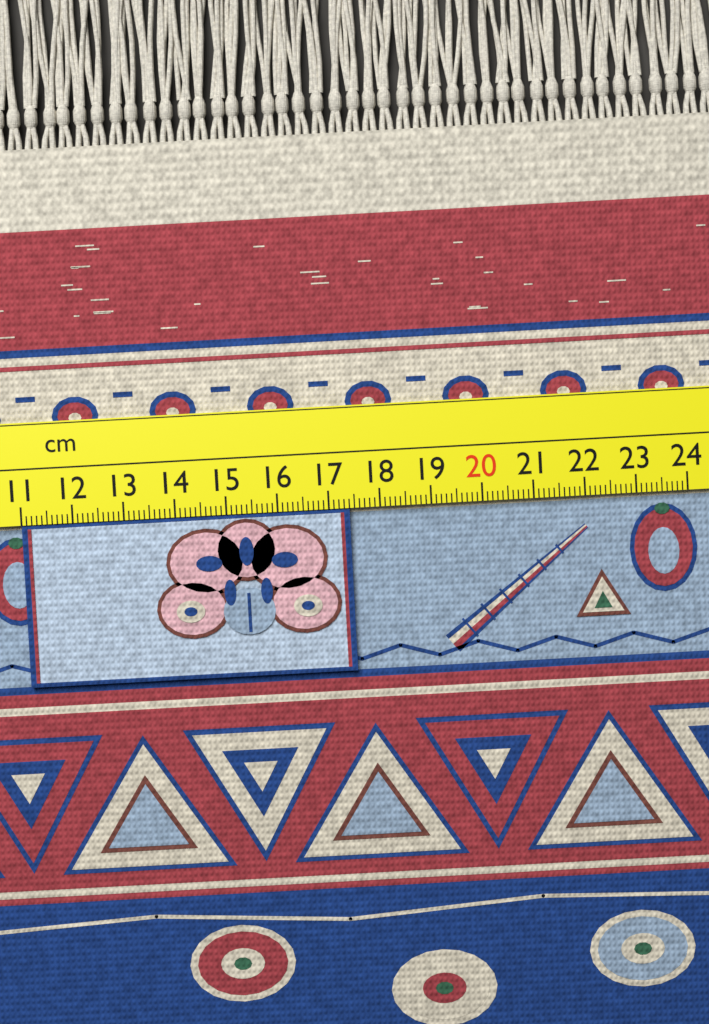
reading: 17.4 cm
